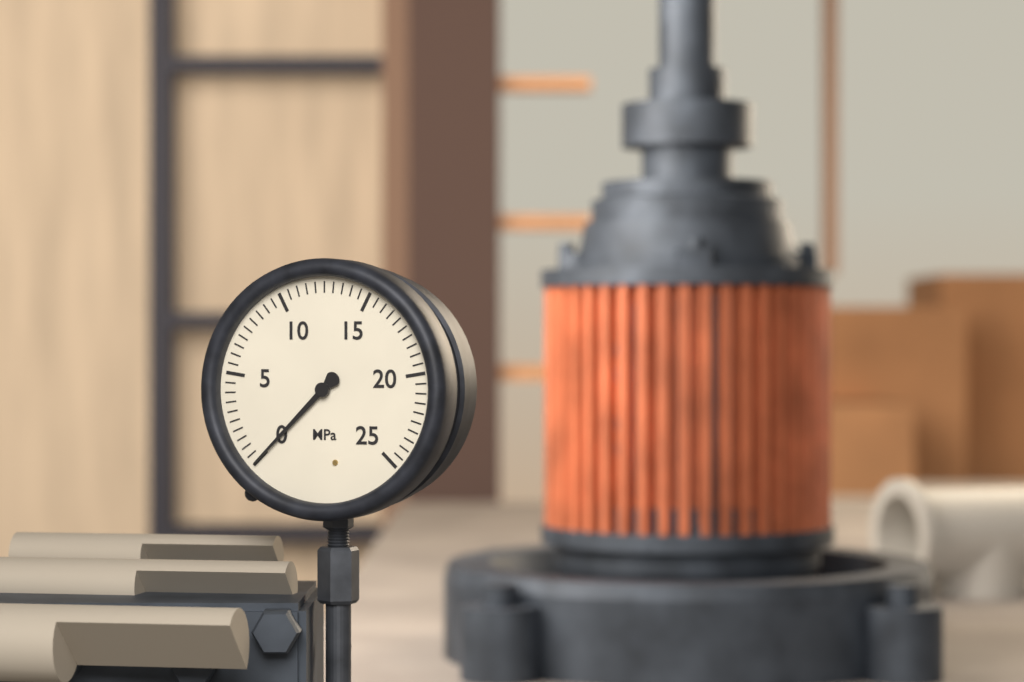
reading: 0.0 MPa
